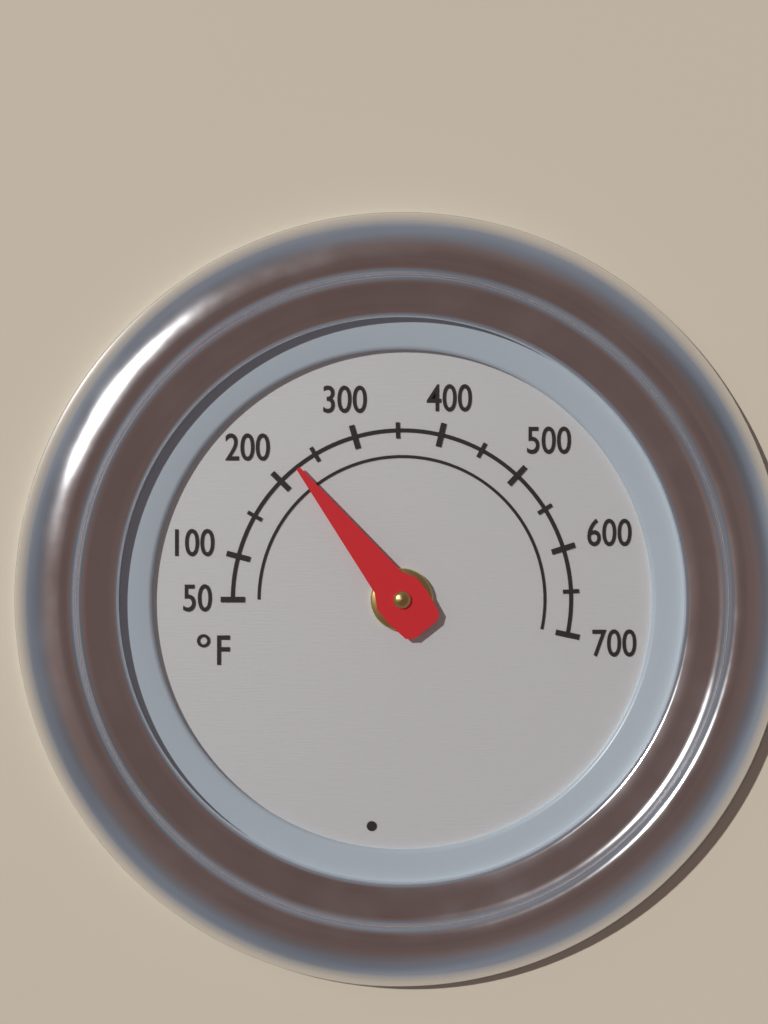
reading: 225 °F
